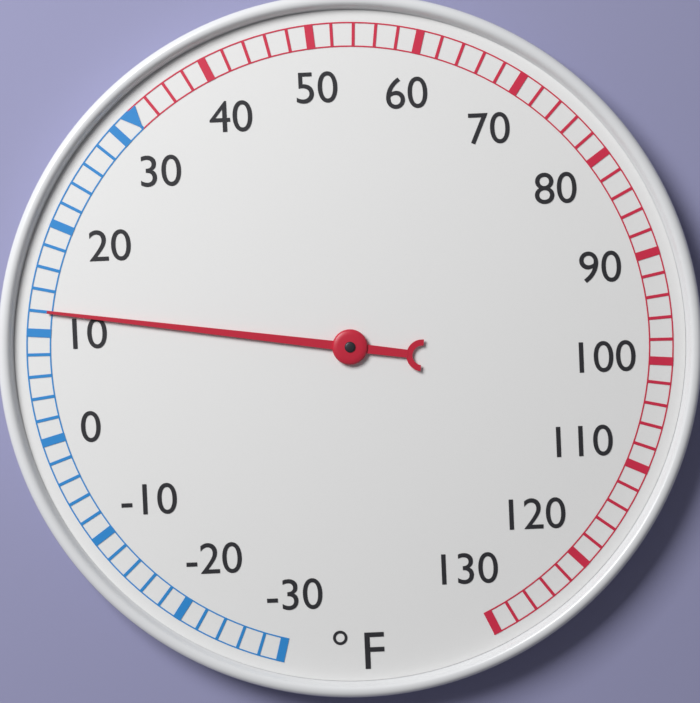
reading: 12 °F
